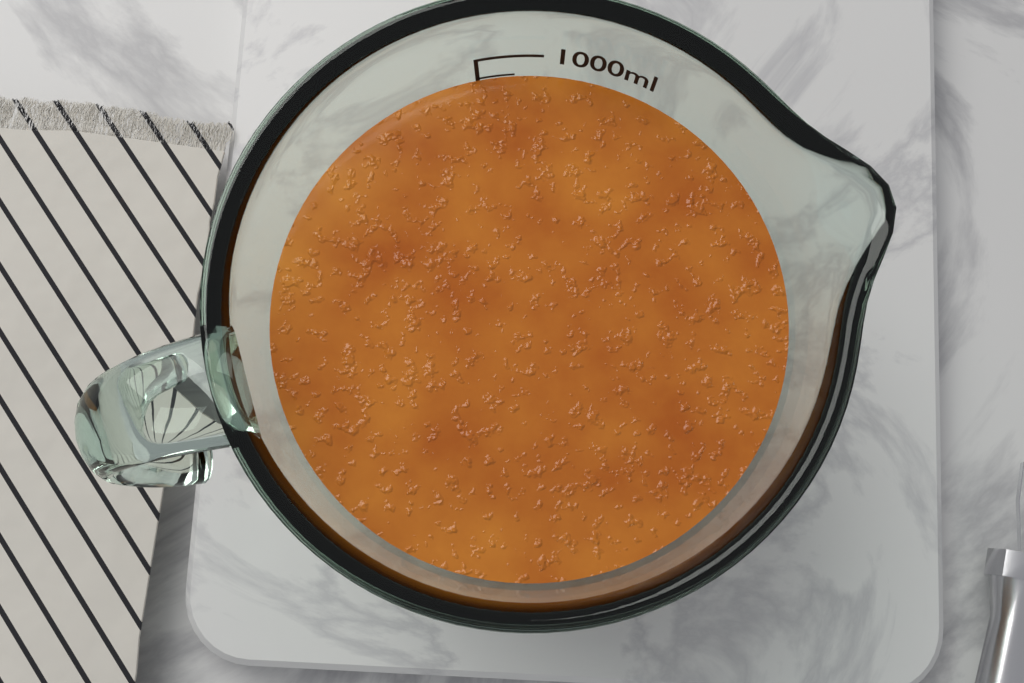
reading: 900 ml
